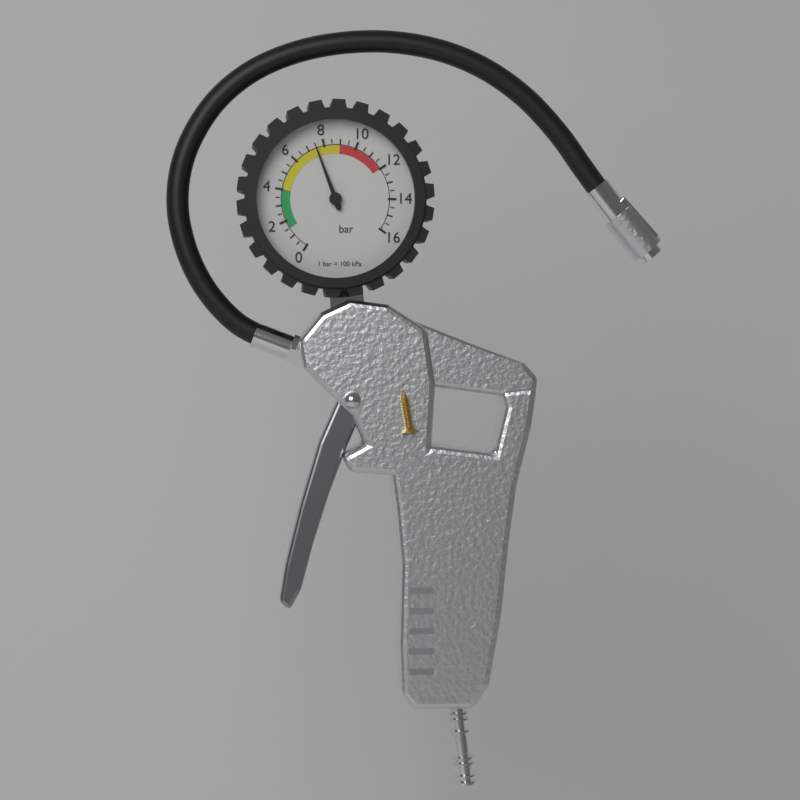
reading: 7.5 bar
